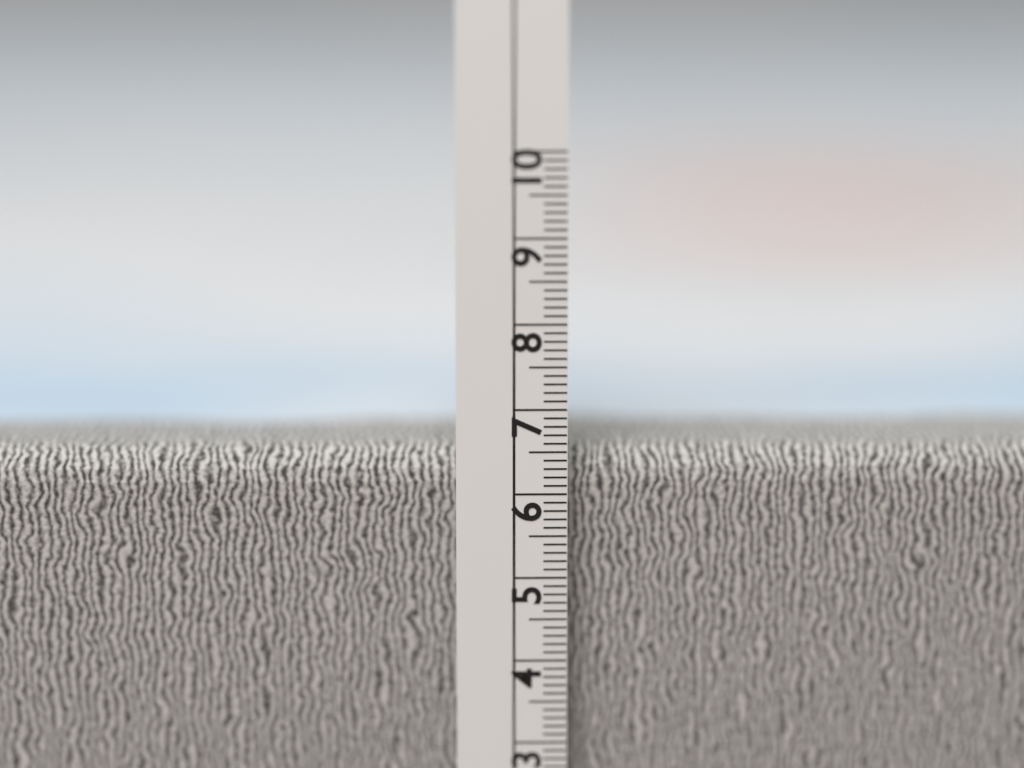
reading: 6.5 cm
